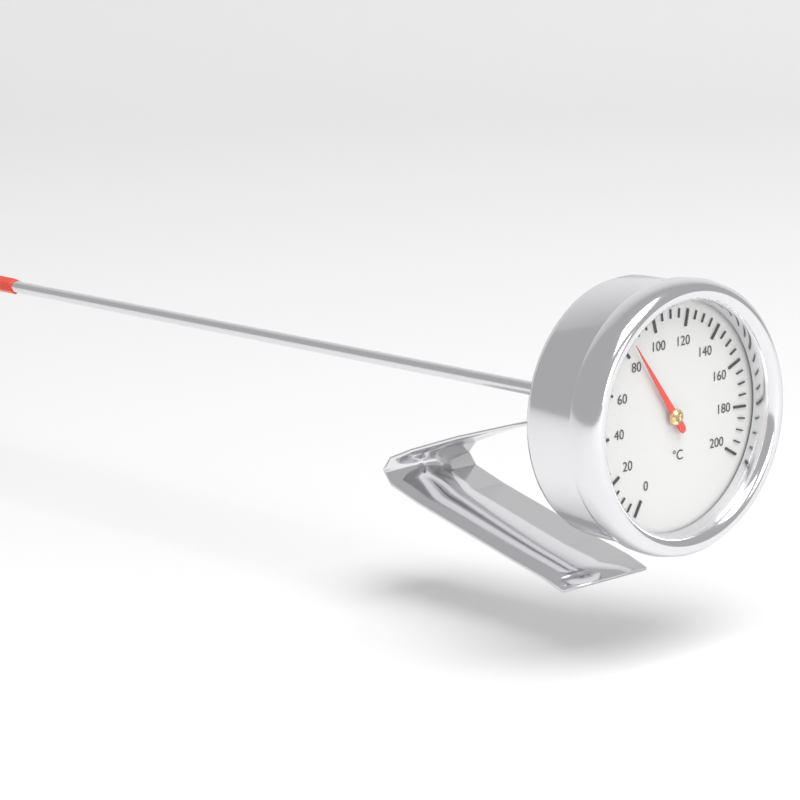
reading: 85 °C
